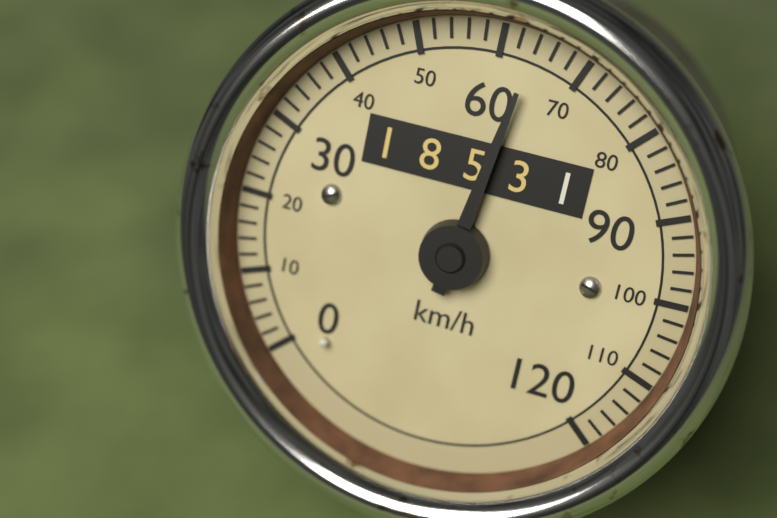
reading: 64 km/h
